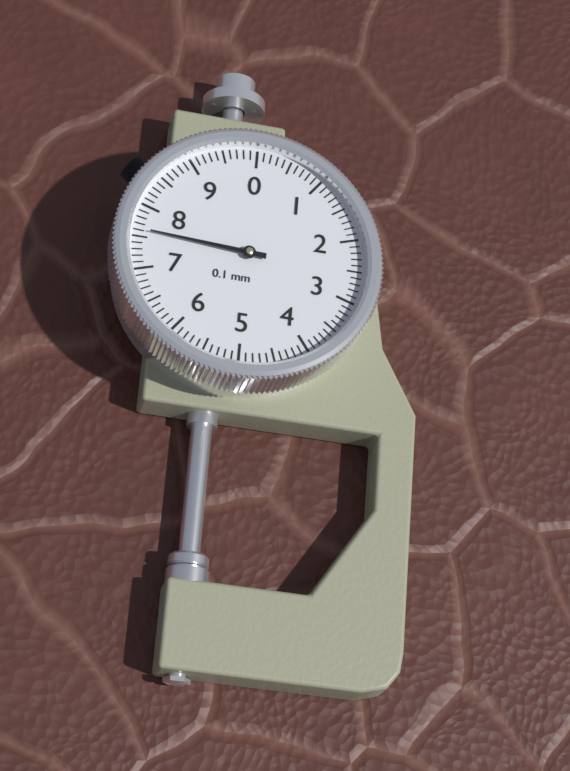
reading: 7.6 mm
